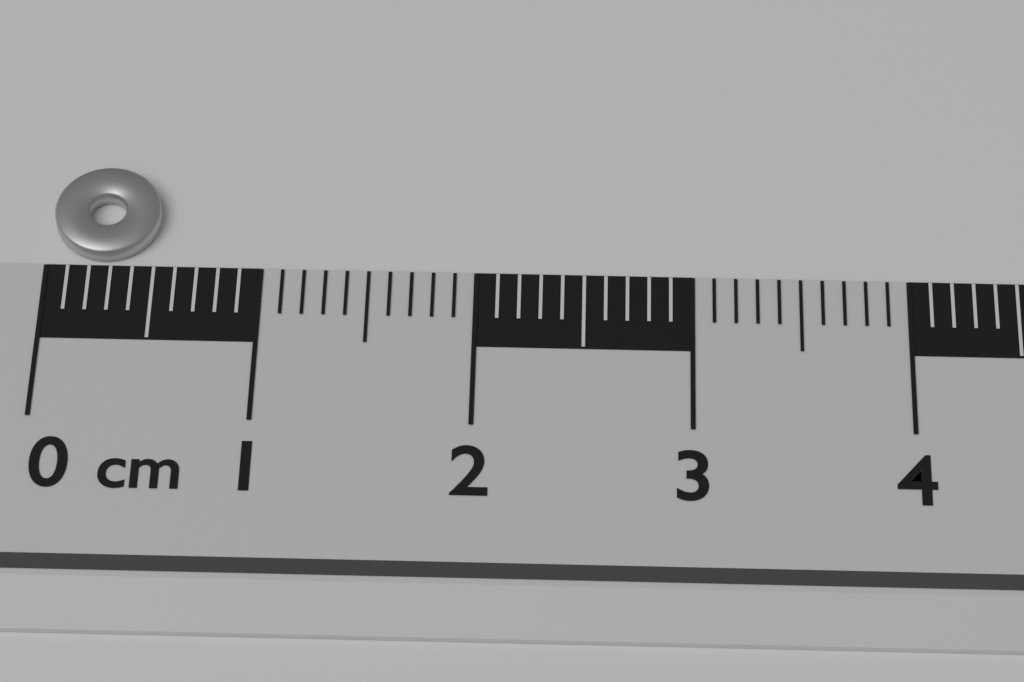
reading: 0.5 cm
